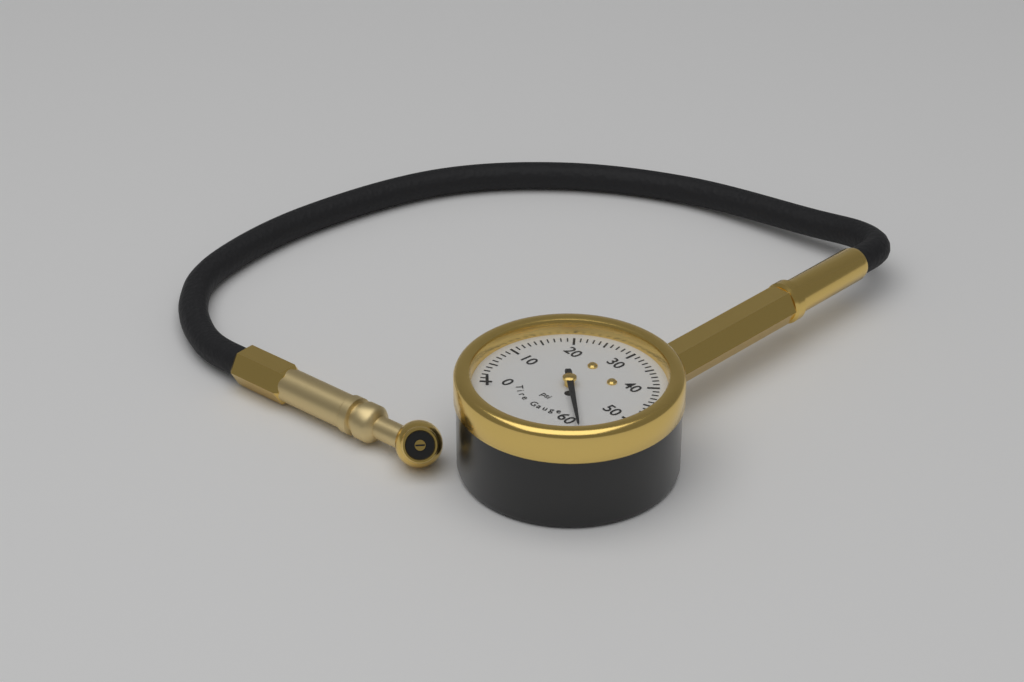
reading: 58 psi
